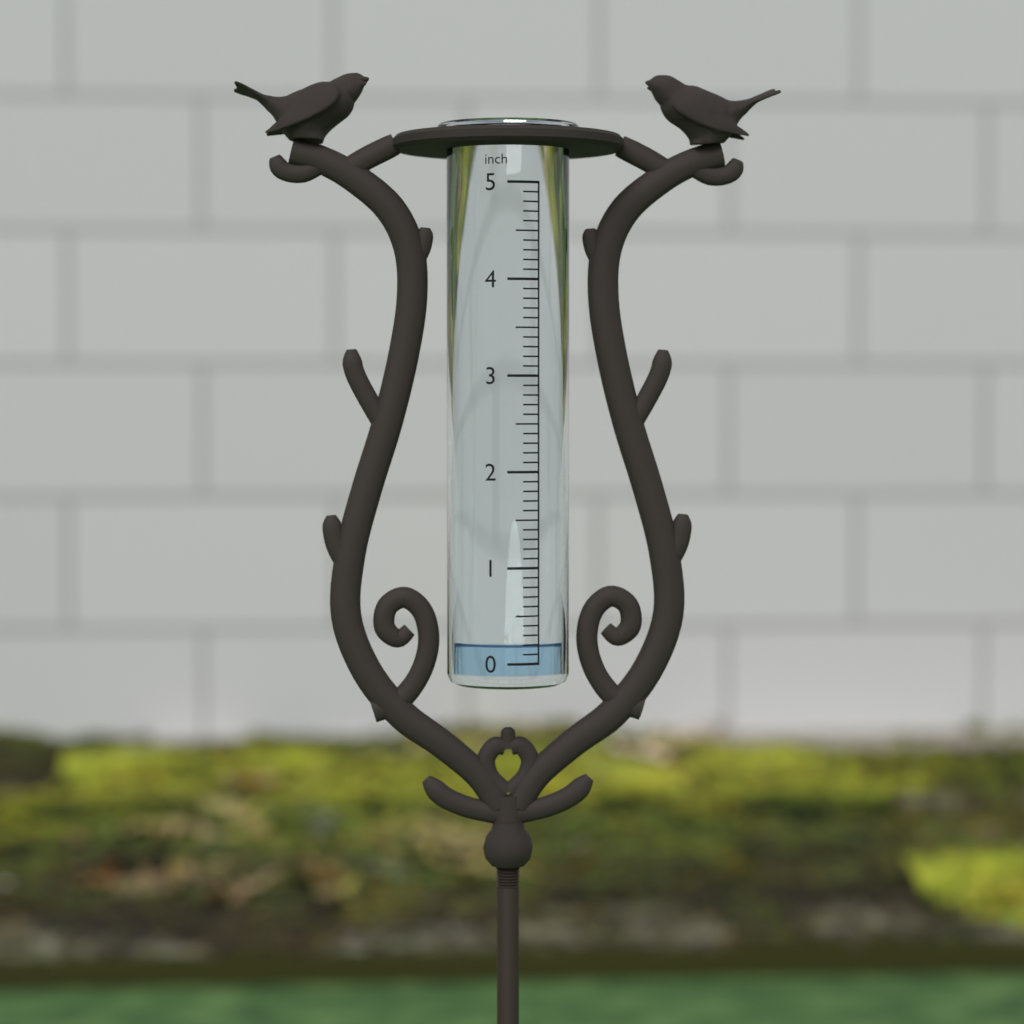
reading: 0.2 inch
